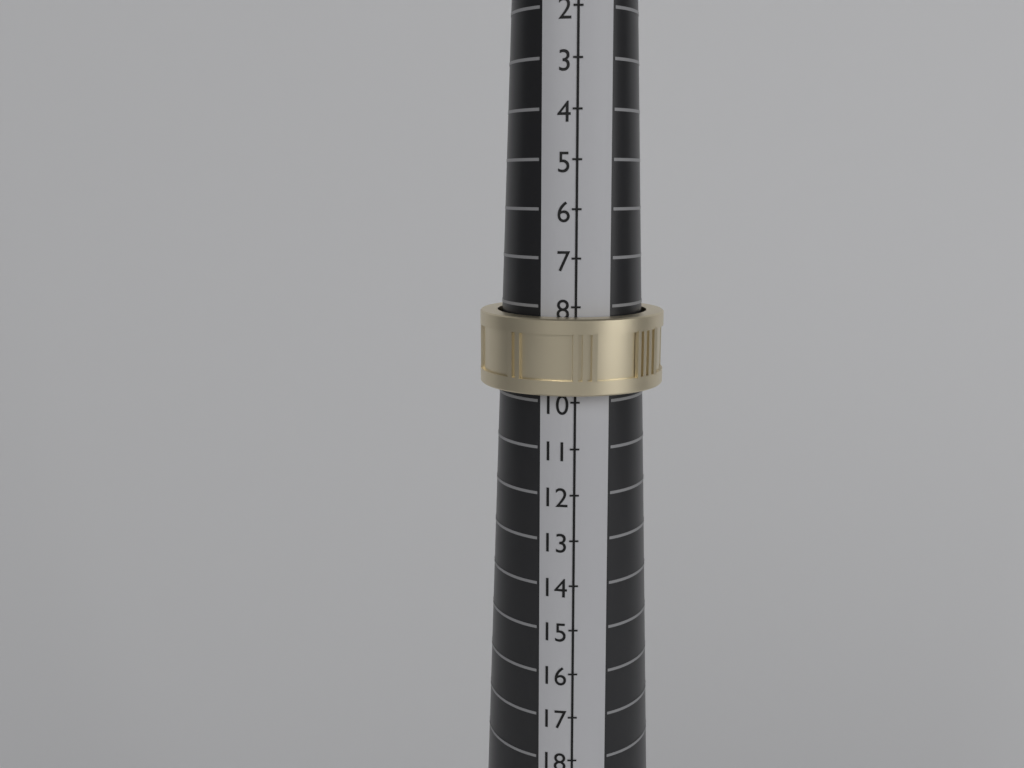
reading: 9 (no unit)
